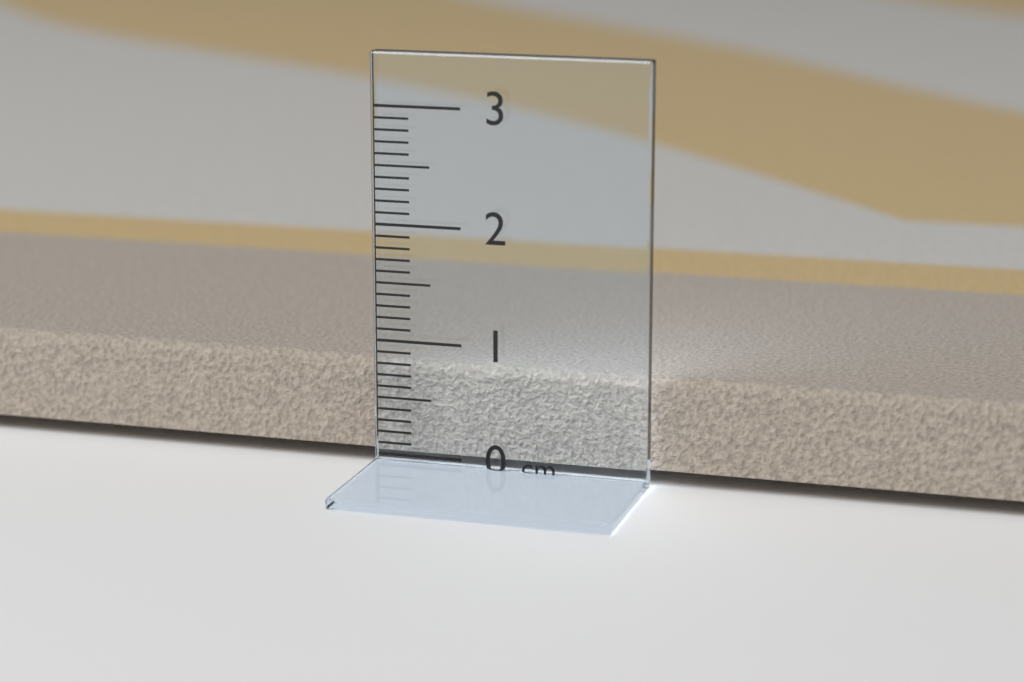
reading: 0.8 cm
